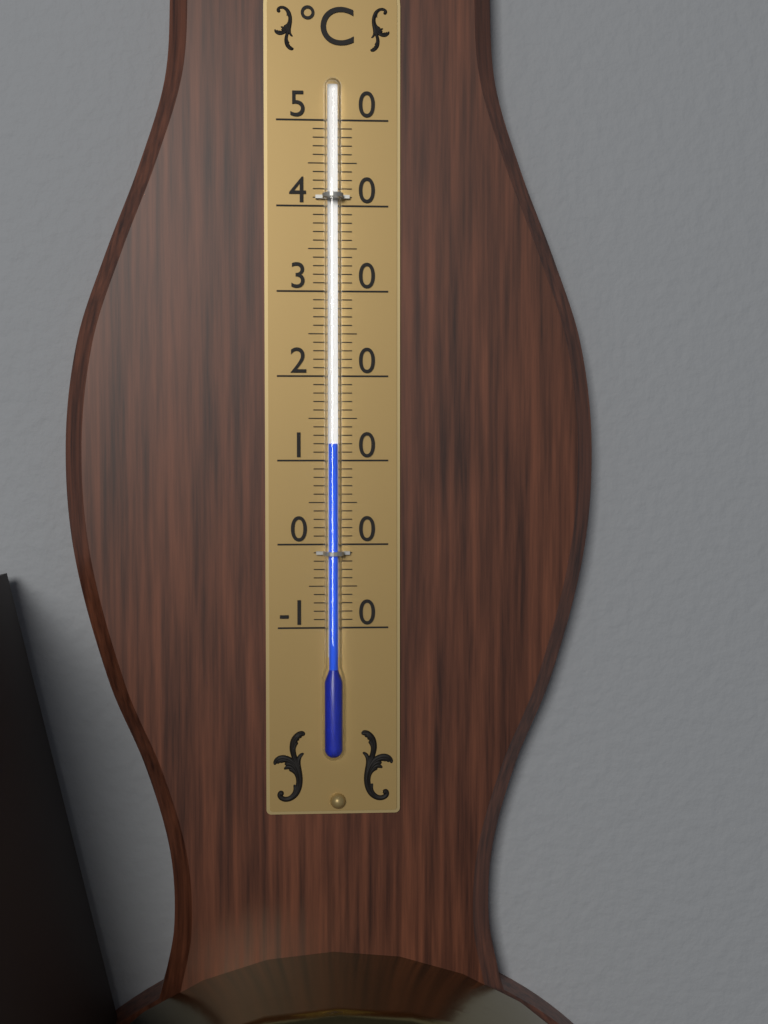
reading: 12 °C
